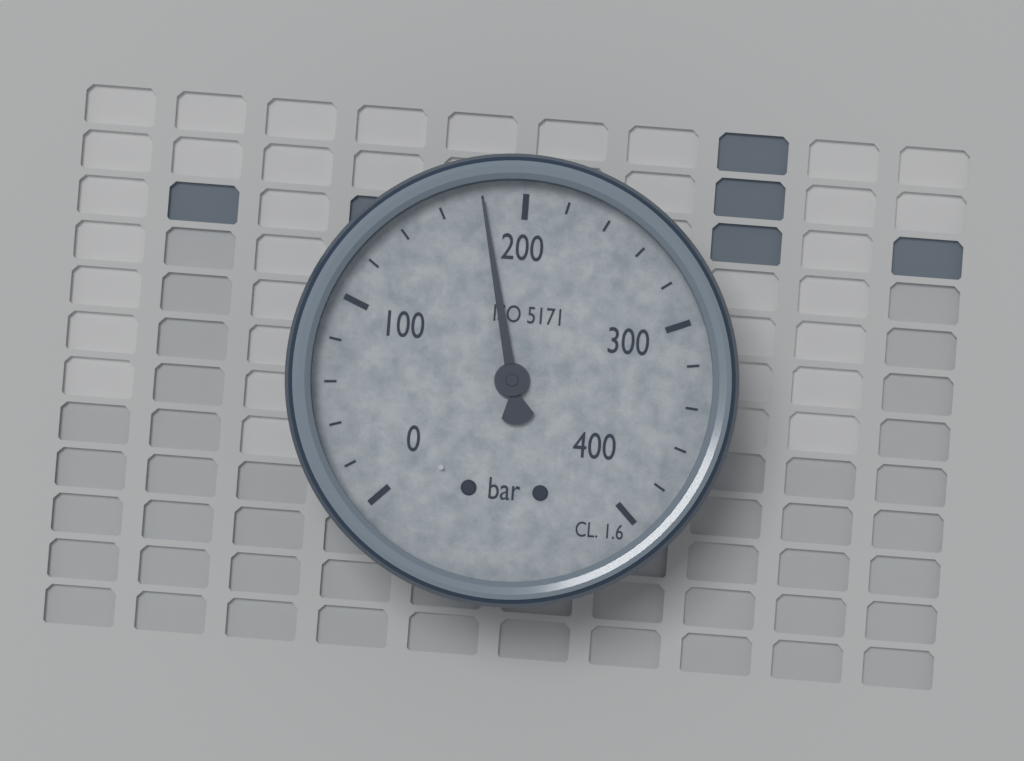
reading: 180 bar
